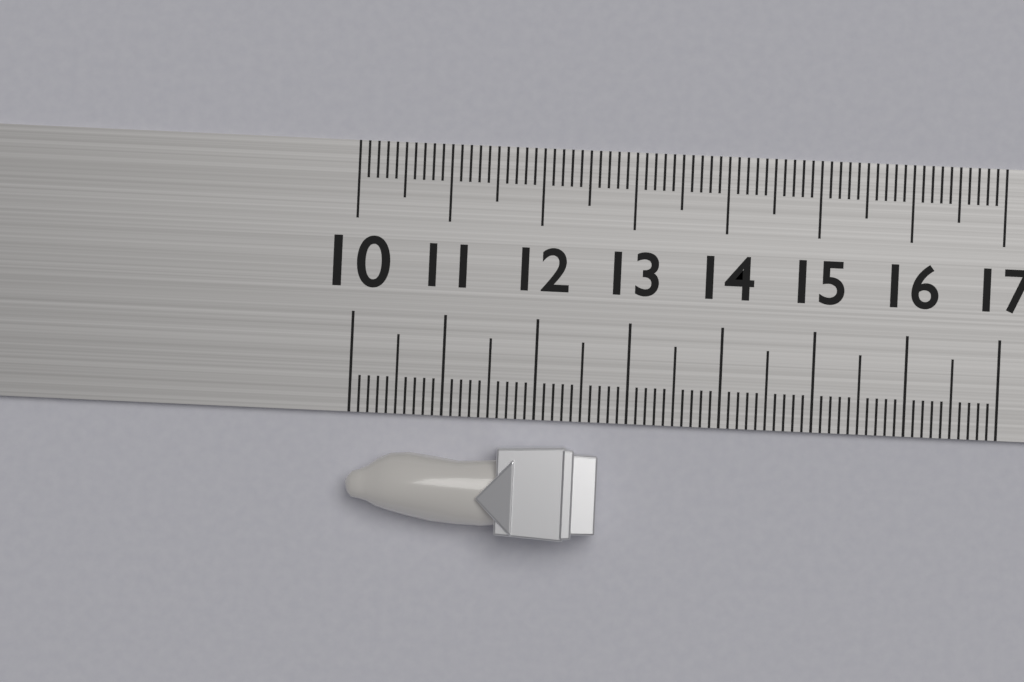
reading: 12.7 (no unit)
